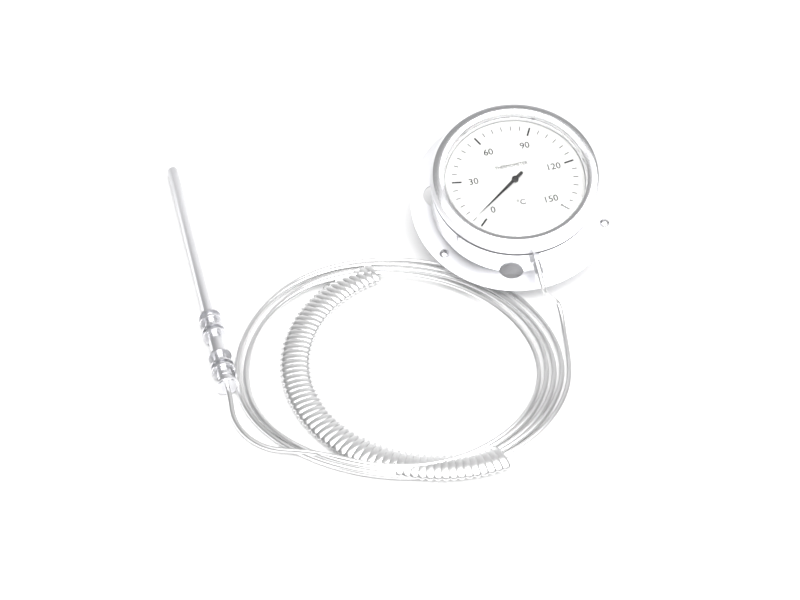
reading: 5 °C
